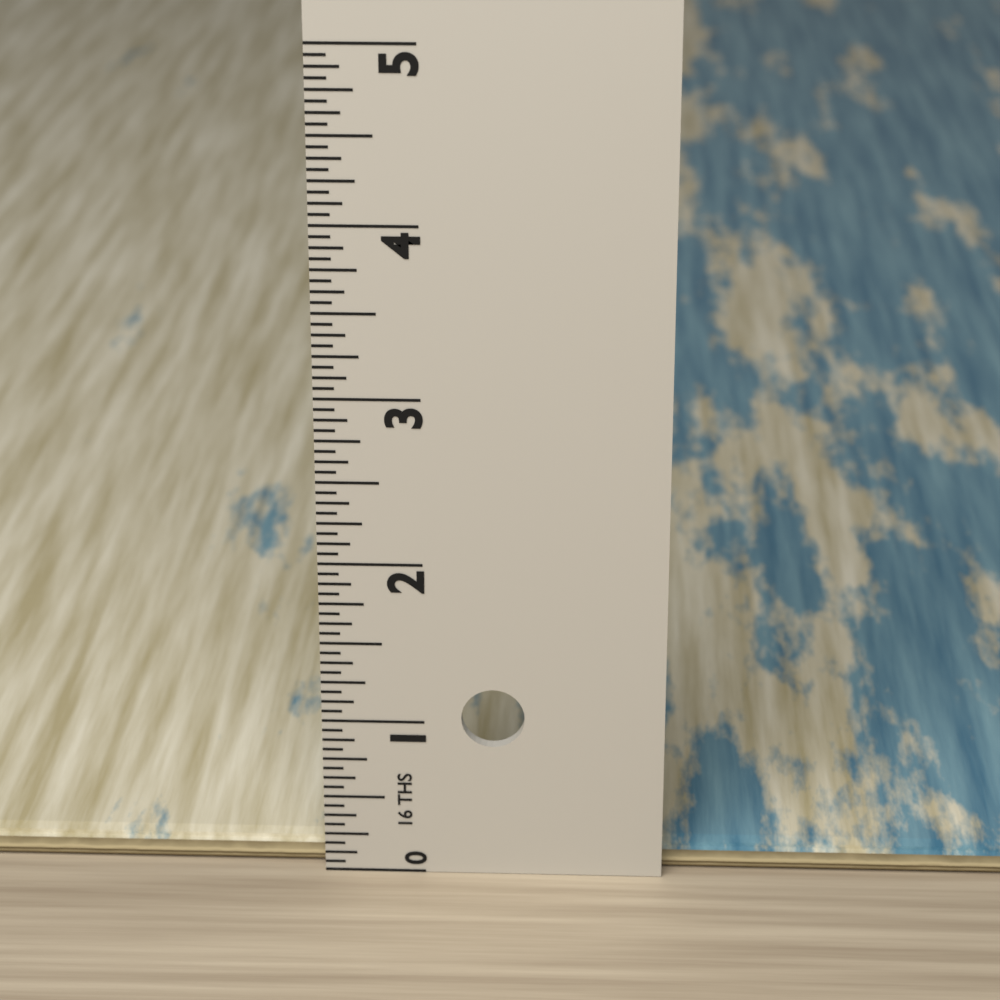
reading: 0.1250 in
